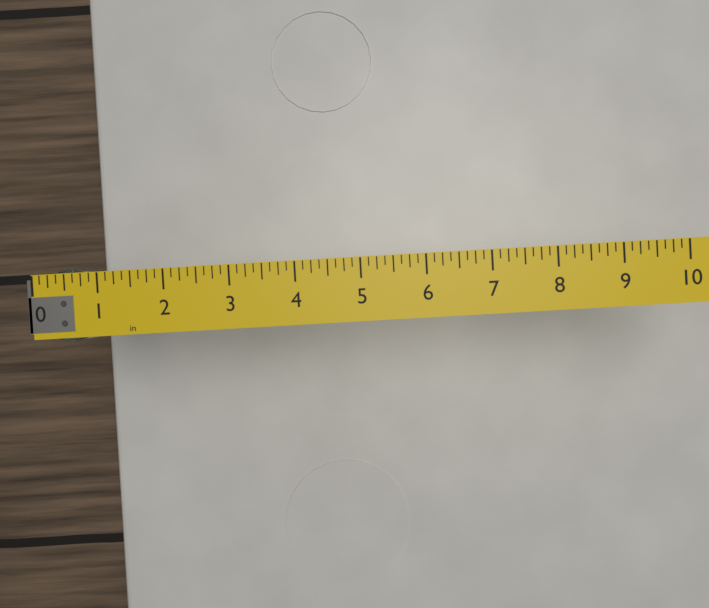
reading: 1.125 in
